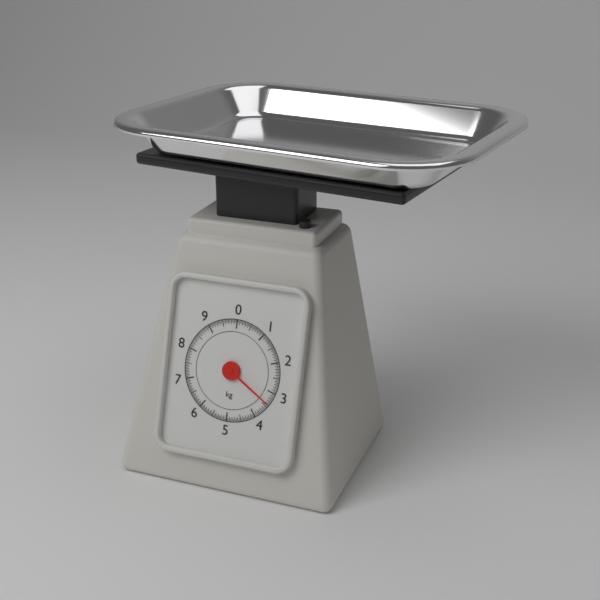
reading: 3.40 kg
